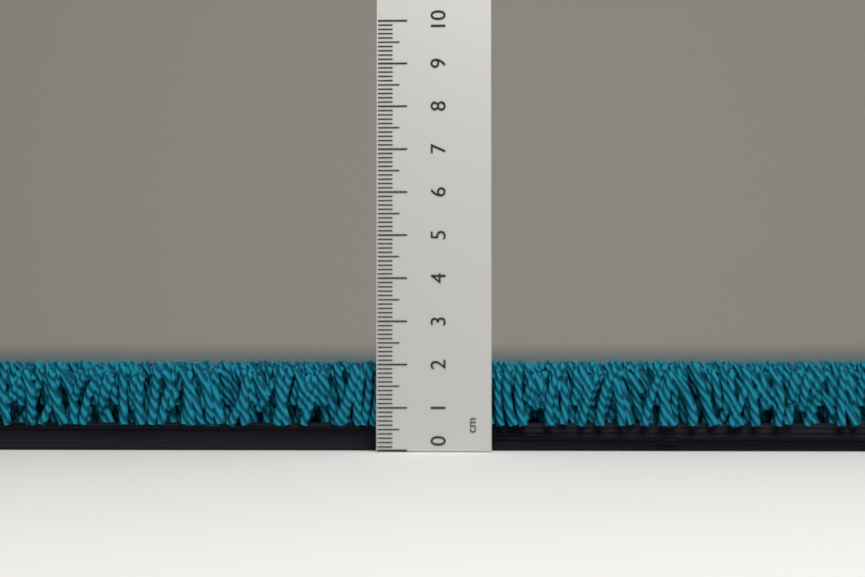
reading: 2.1 cm
